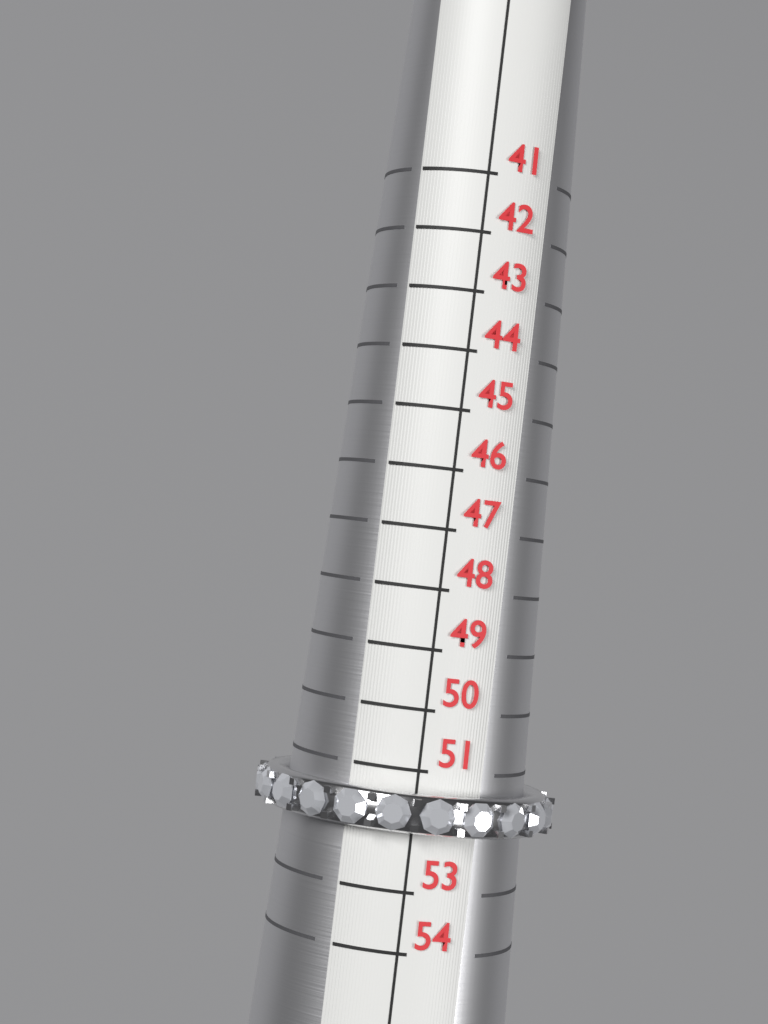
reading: 52 (no unit)
